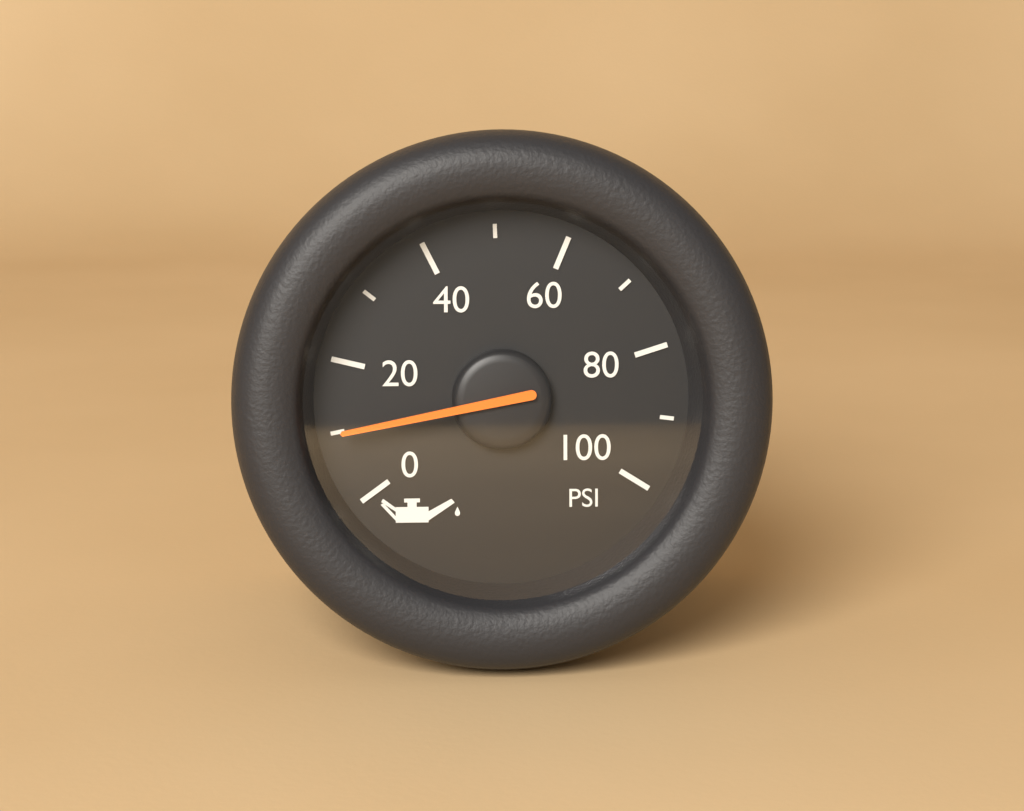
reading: 10 PSI
